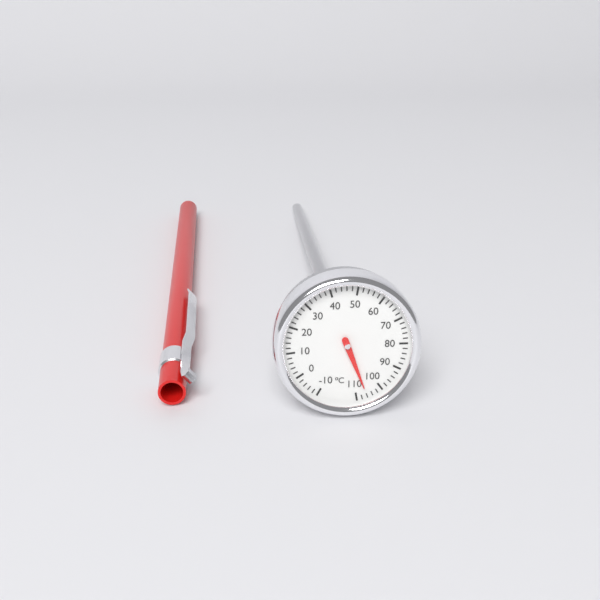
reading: 106 °C
